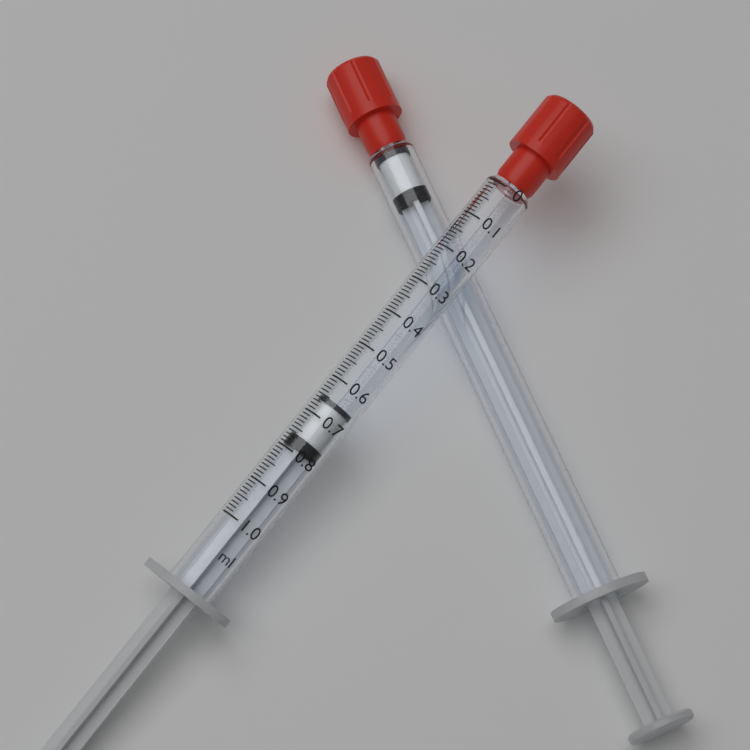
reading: 0.65 ml
